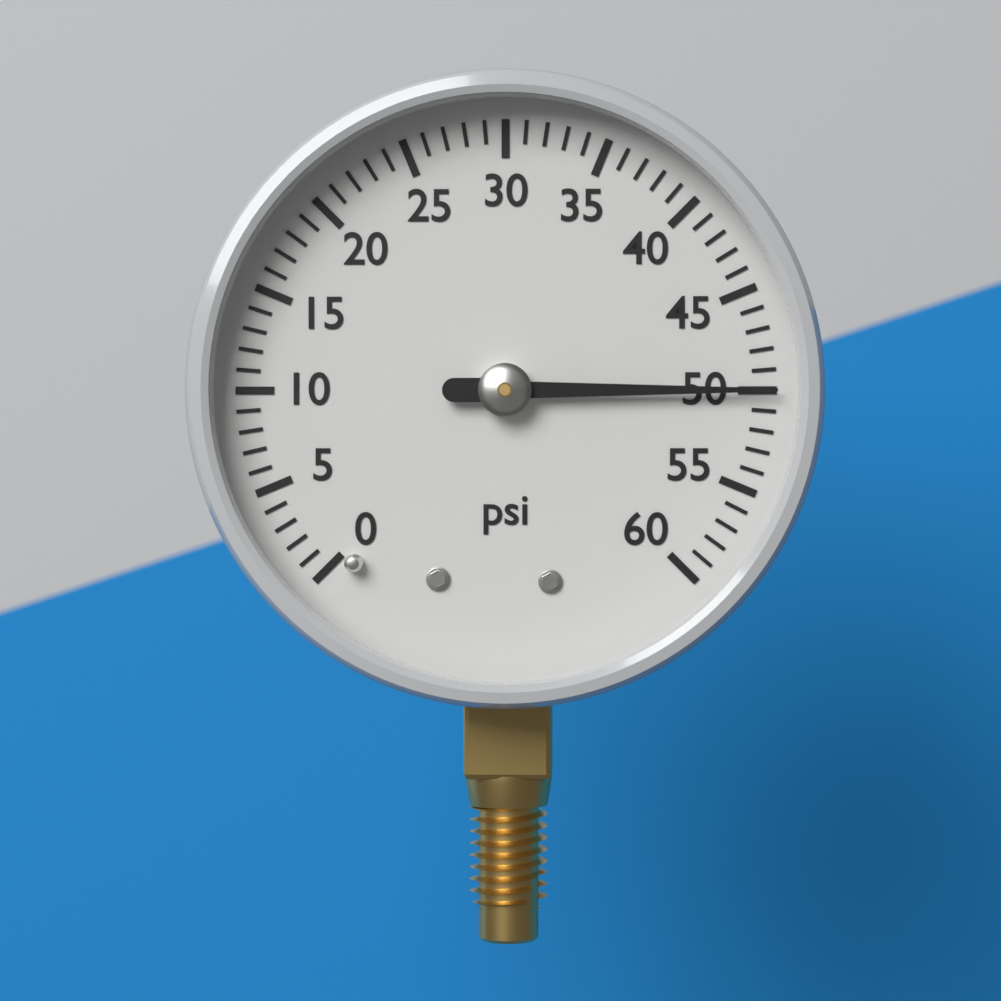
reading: 50 psi
